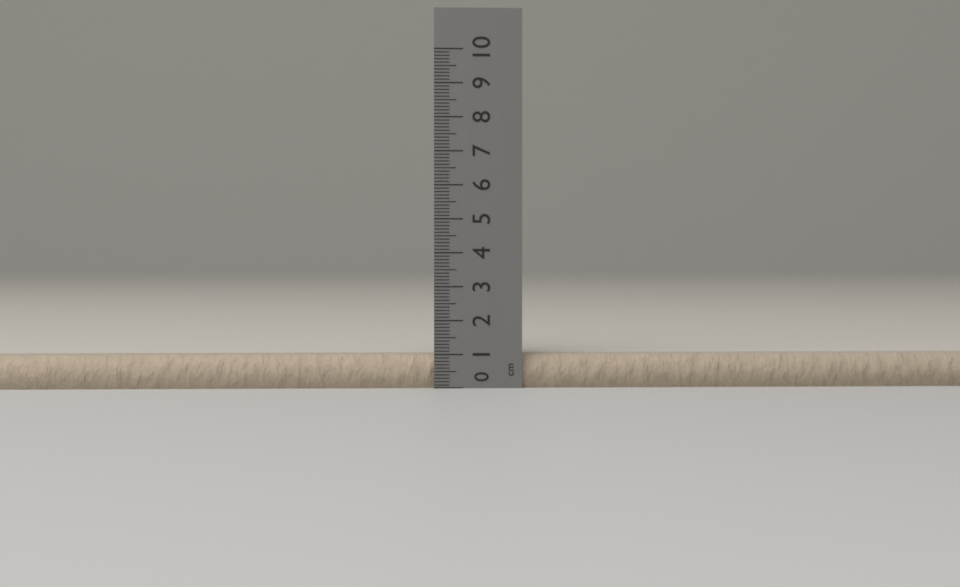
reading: 1.0 cm
